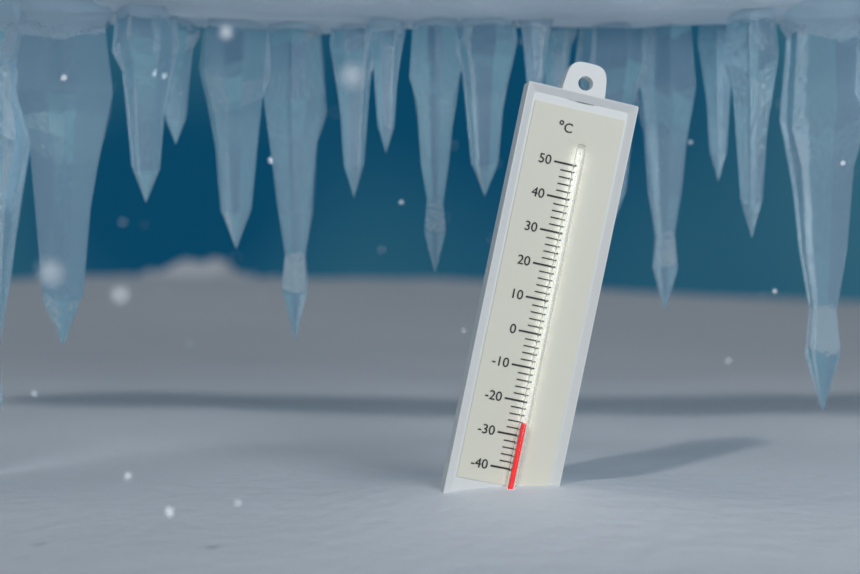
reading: -26 °C
